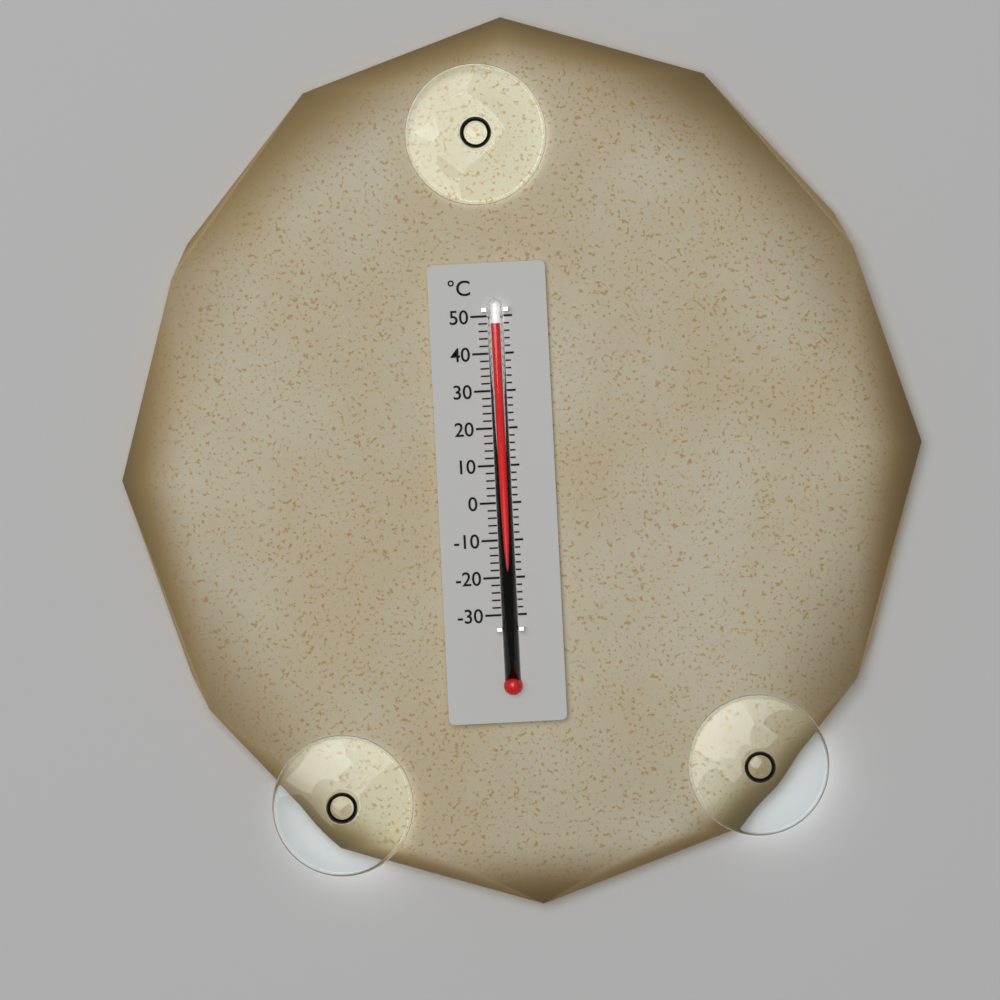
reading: 48 °C
